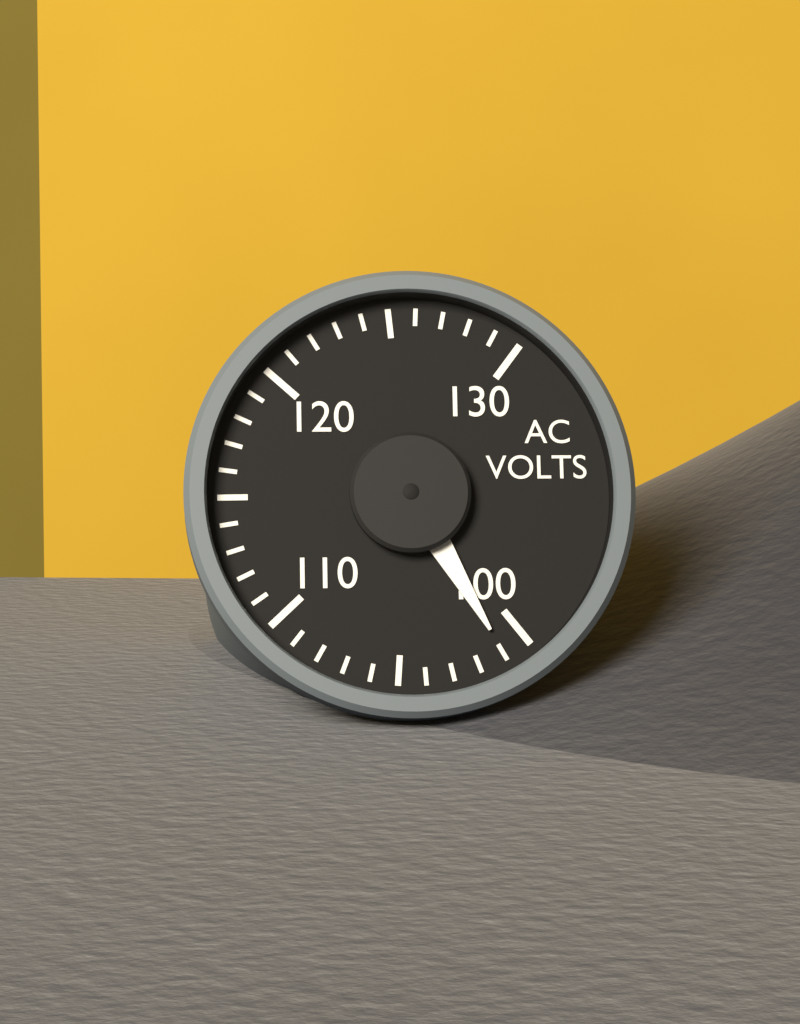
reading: 101 V
